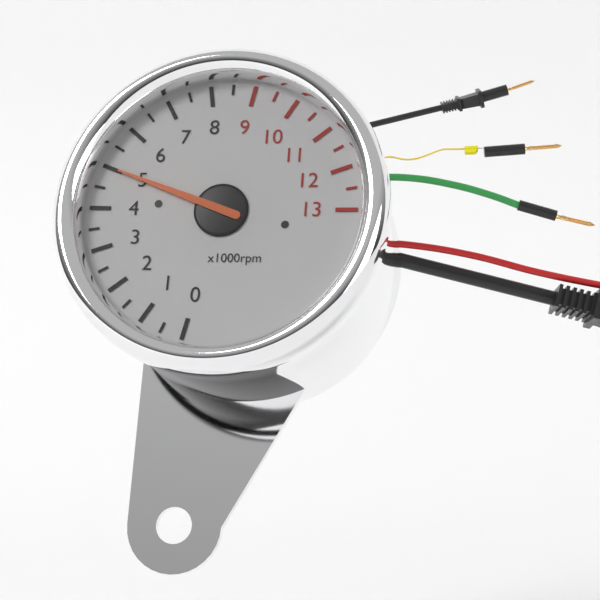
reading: 5.0 x1000rpm
